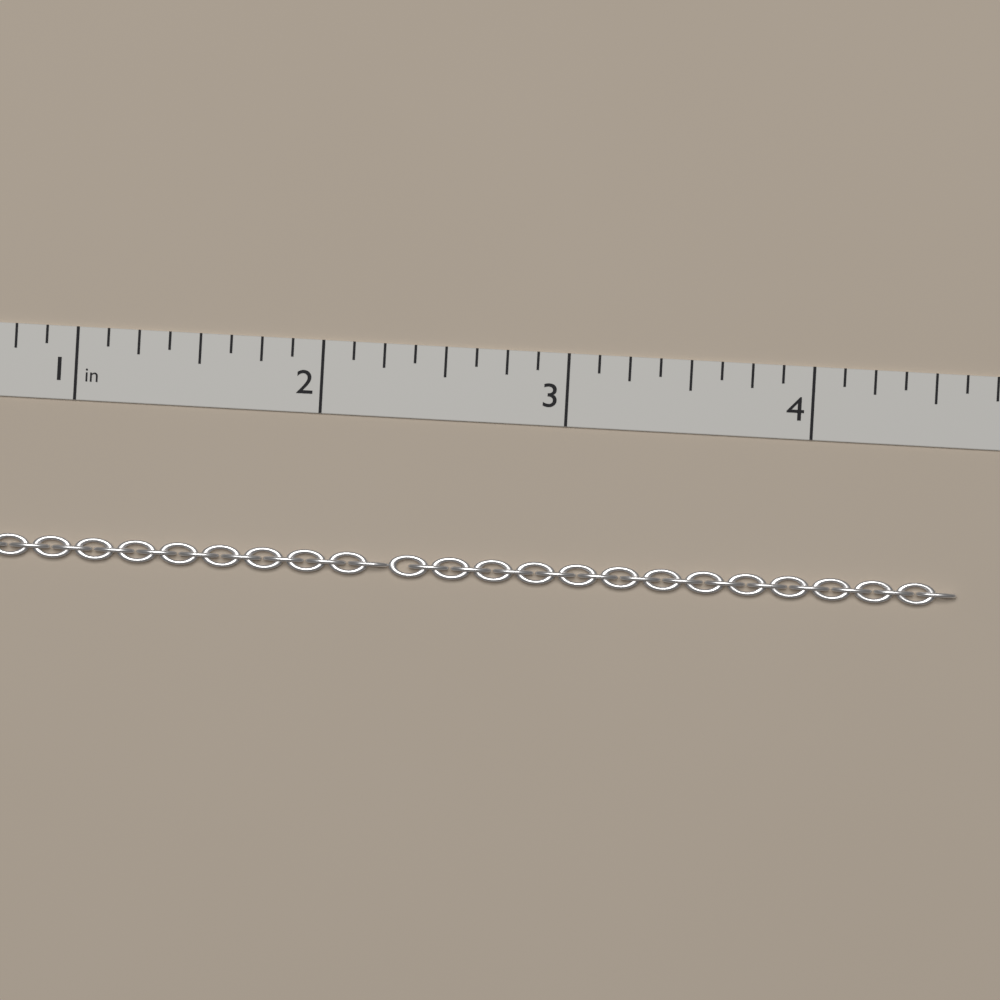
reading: 4.625 in
